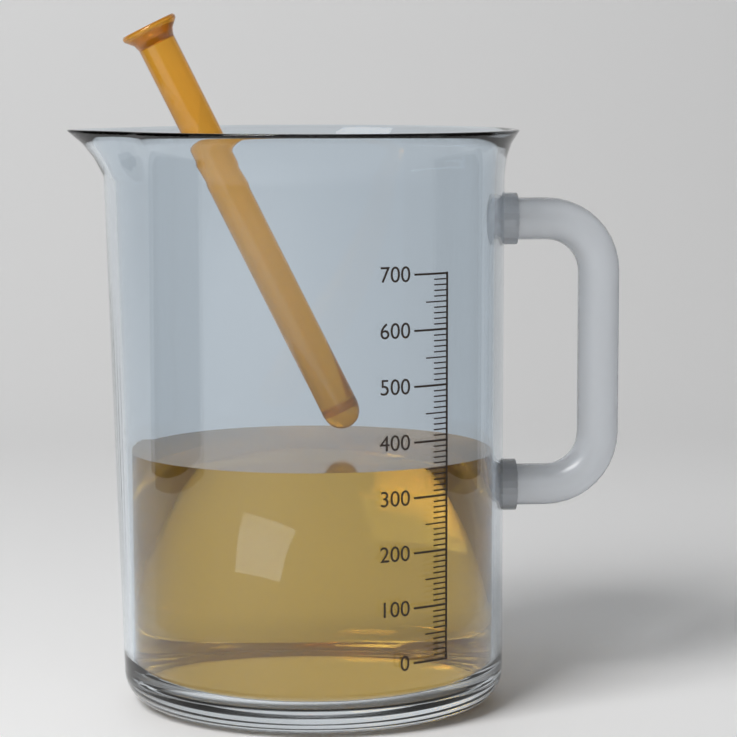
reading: 350 (no unit)
